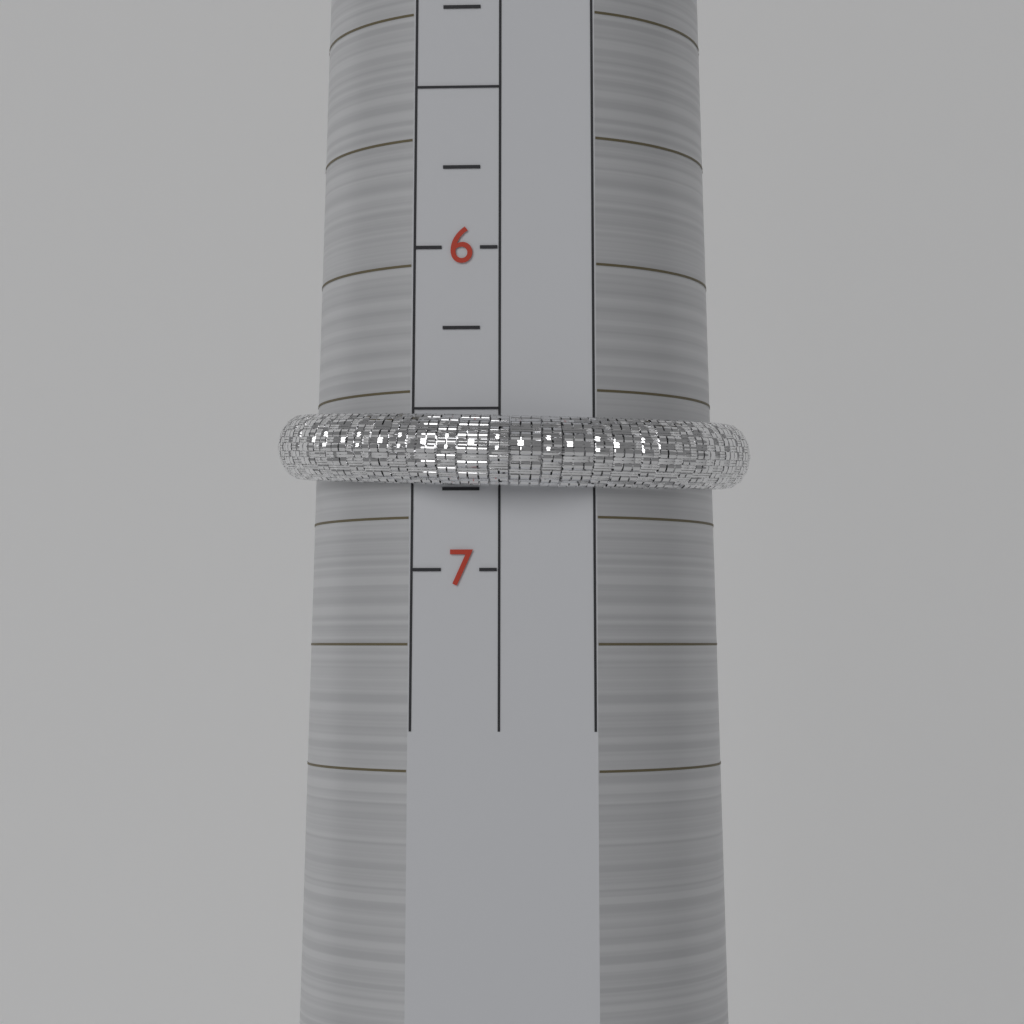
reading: 6.75 (no unit)
